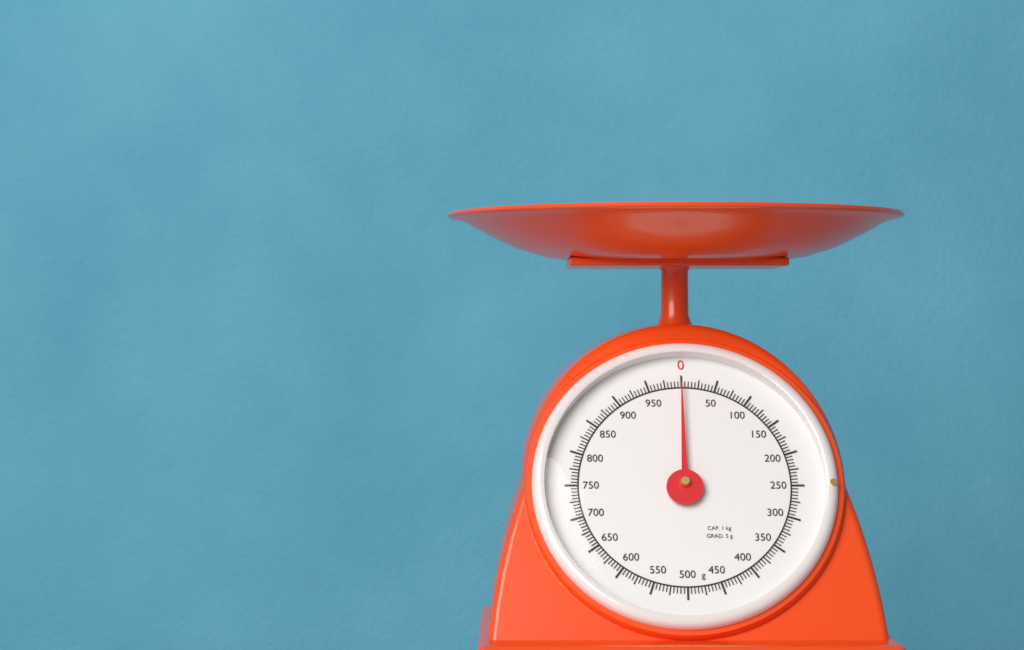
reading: 0 g
